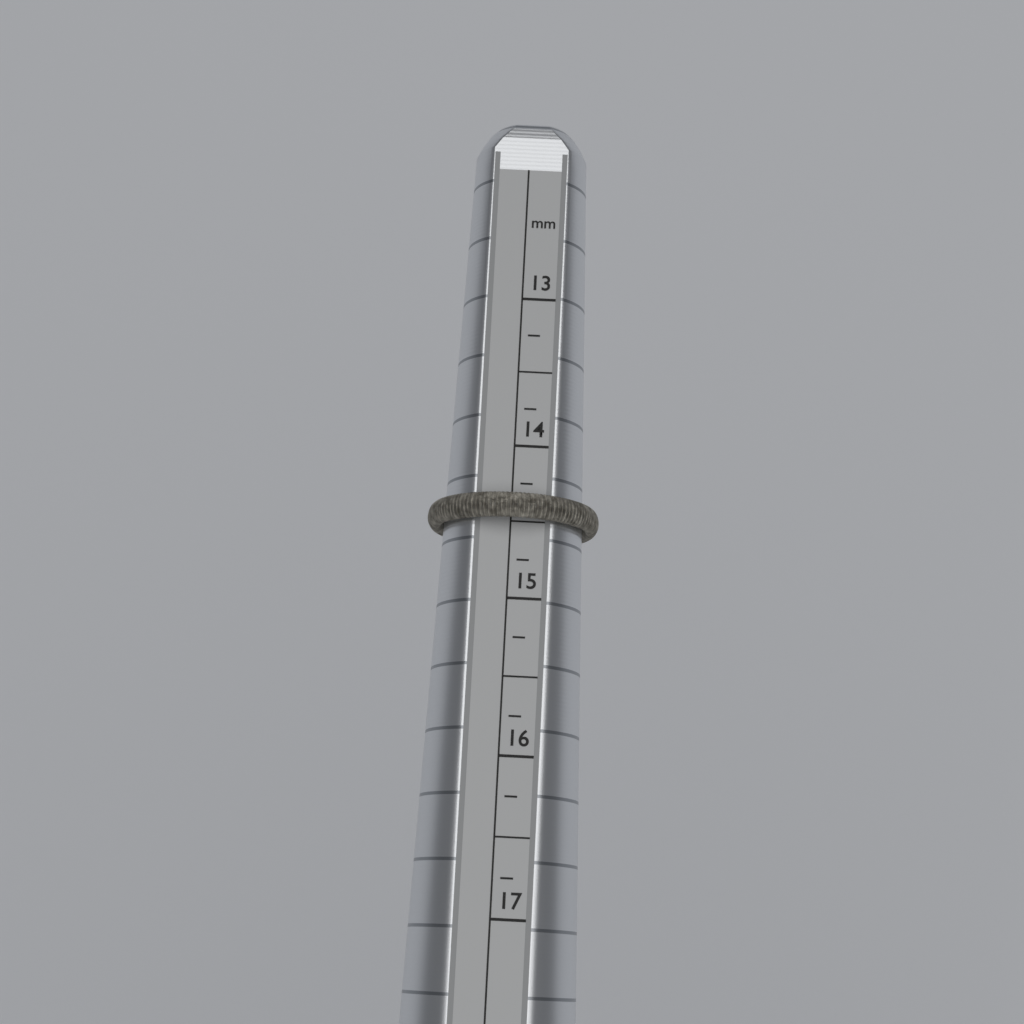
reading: 14.50 mm
